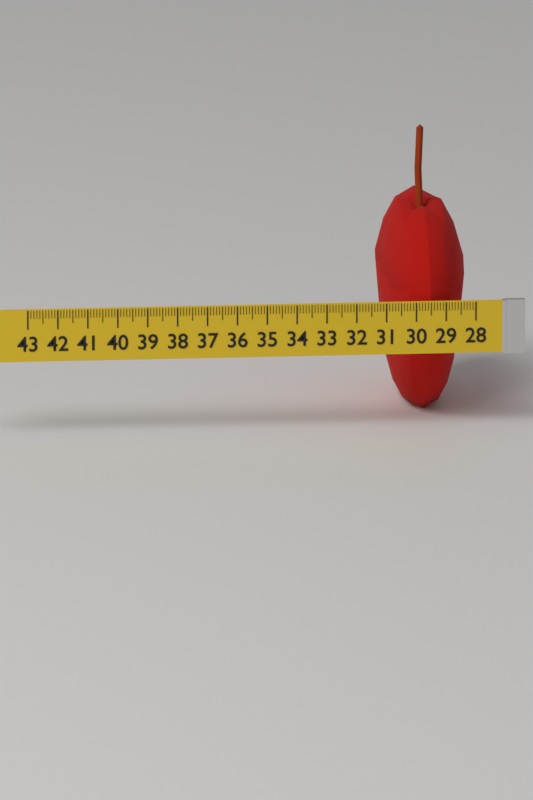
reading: 31.0 (no unit)
